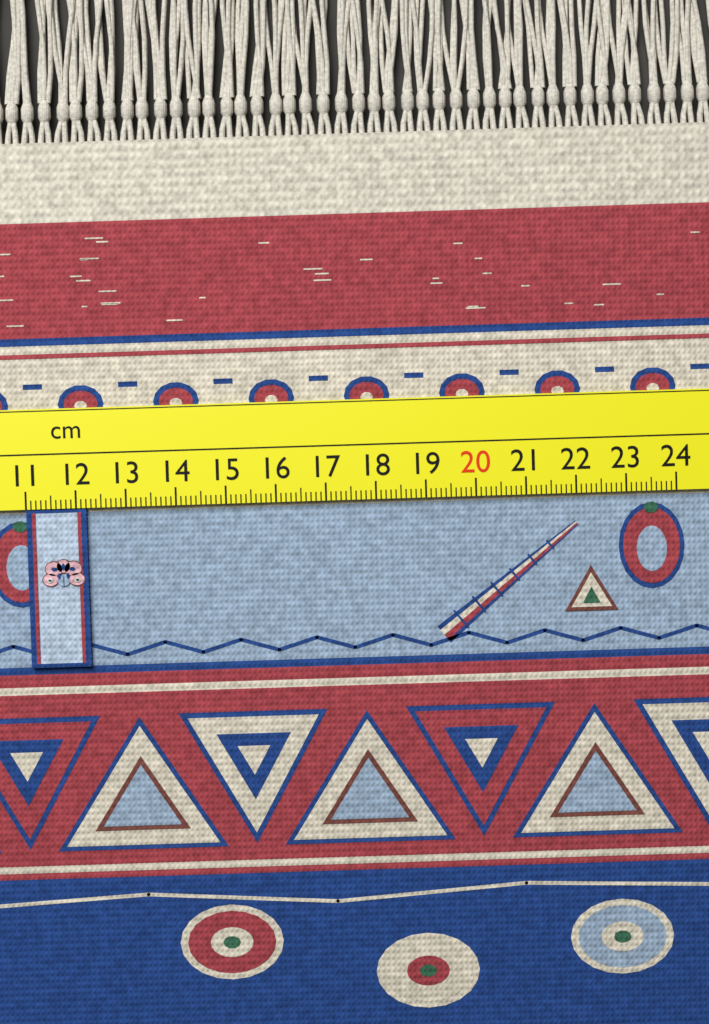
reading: 12.2 cm
